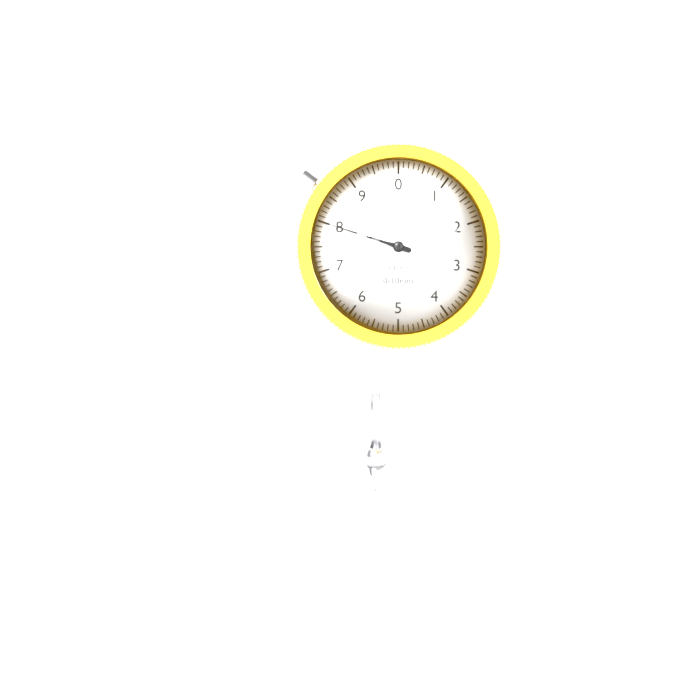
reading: 8.0 mm
